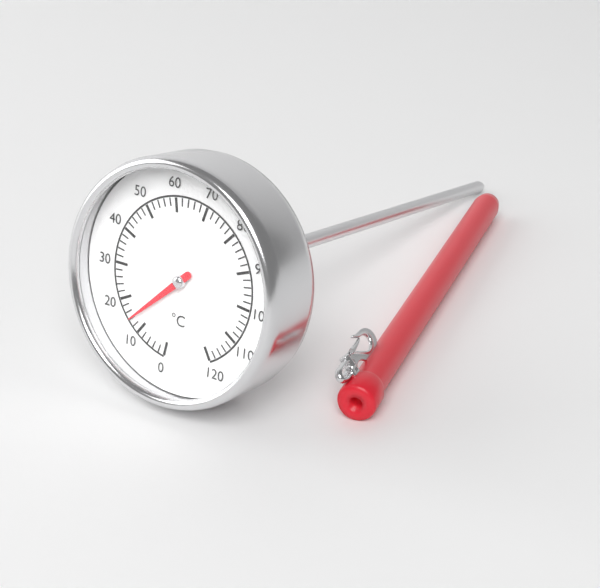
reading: 14 °C
